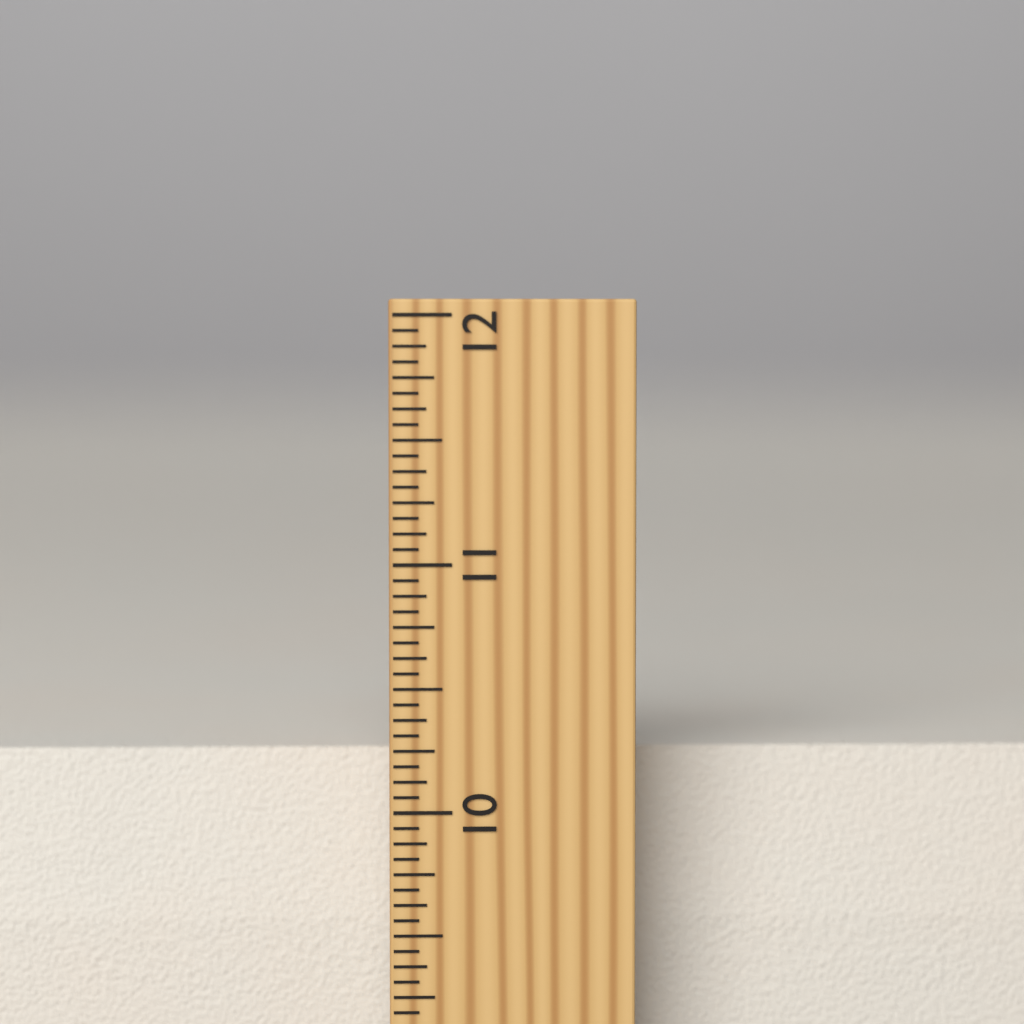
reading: 10.1875 inch
